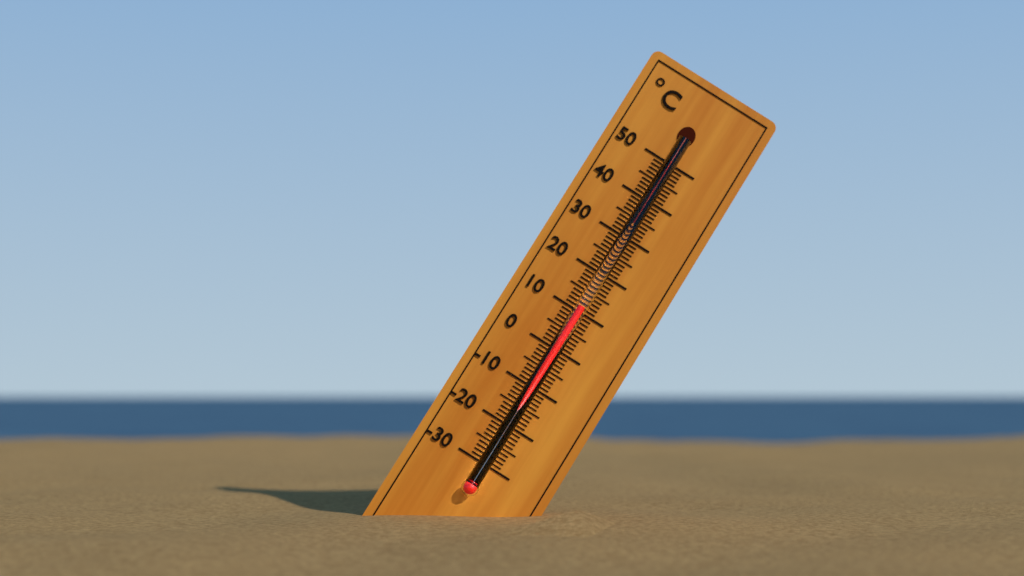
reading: 11 °C
